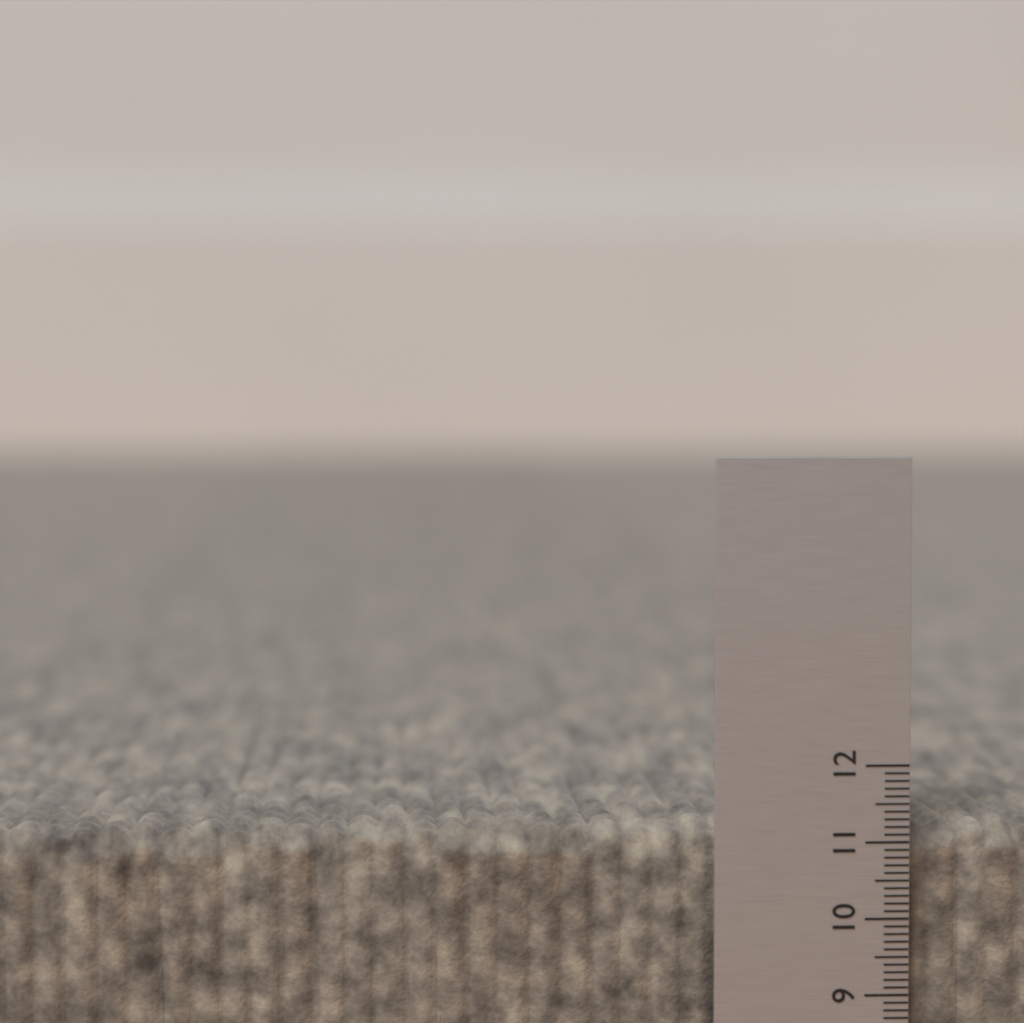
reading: 11.2 (no unit)
